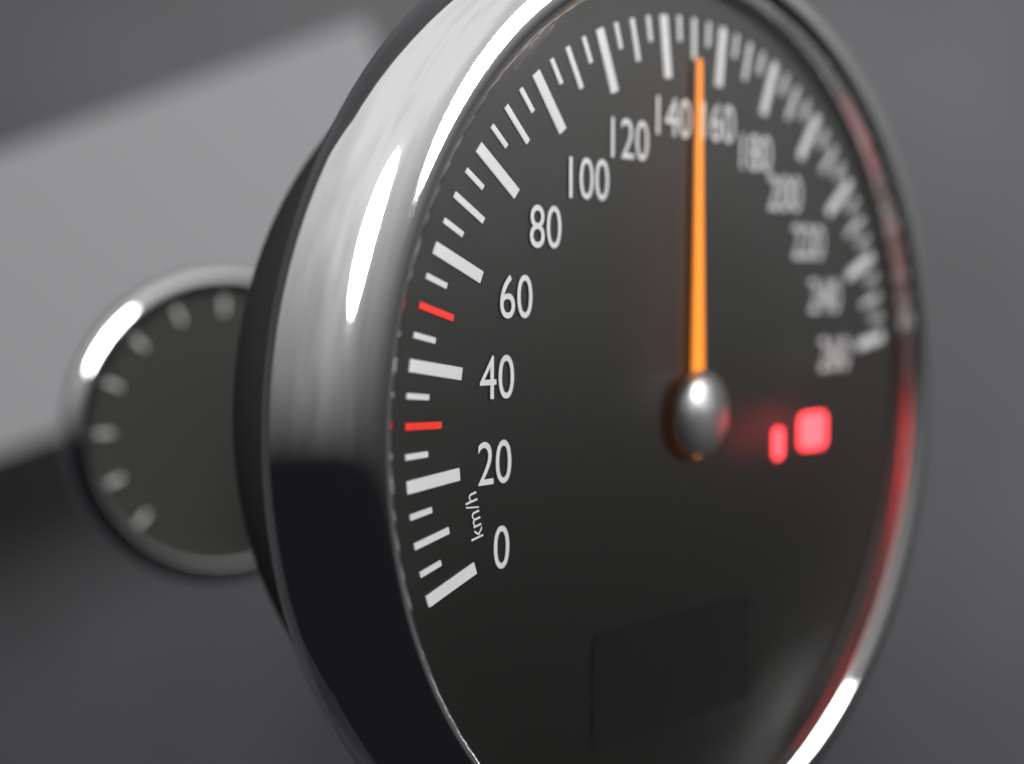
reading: 150 km/h
